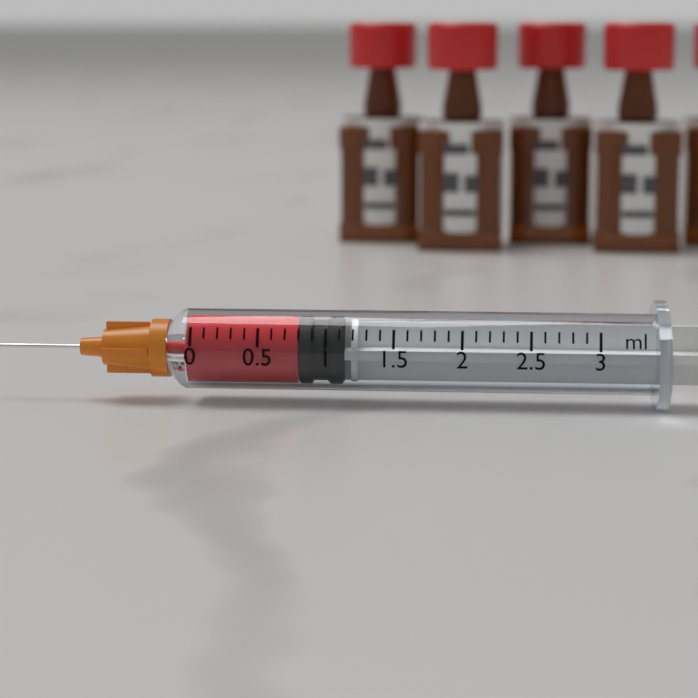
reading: 0.8 ml
